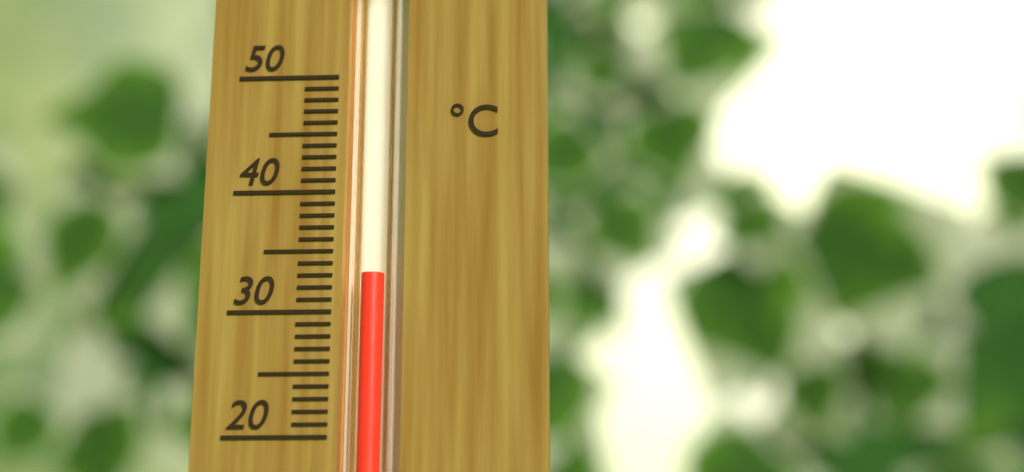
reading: 33 °C
